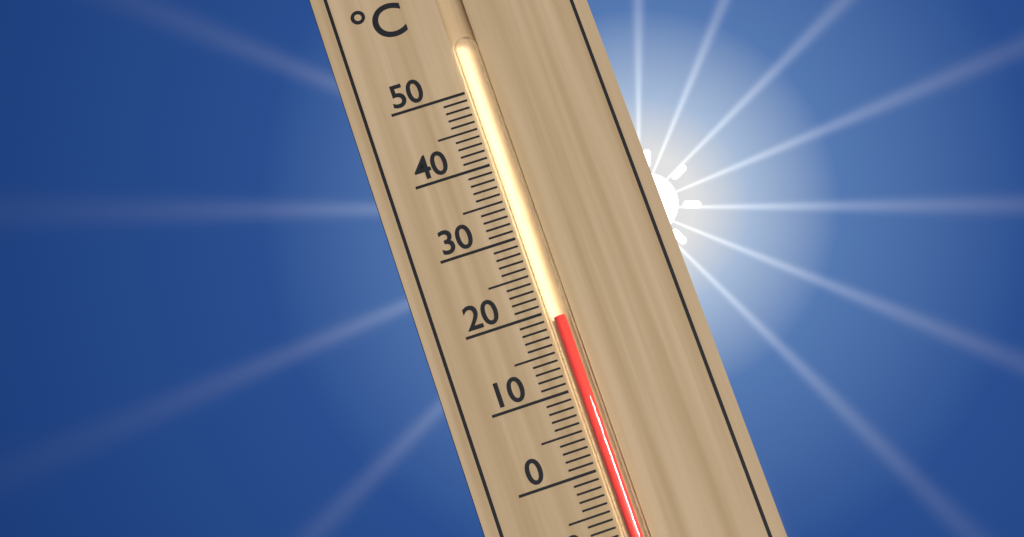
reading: 19 °C
